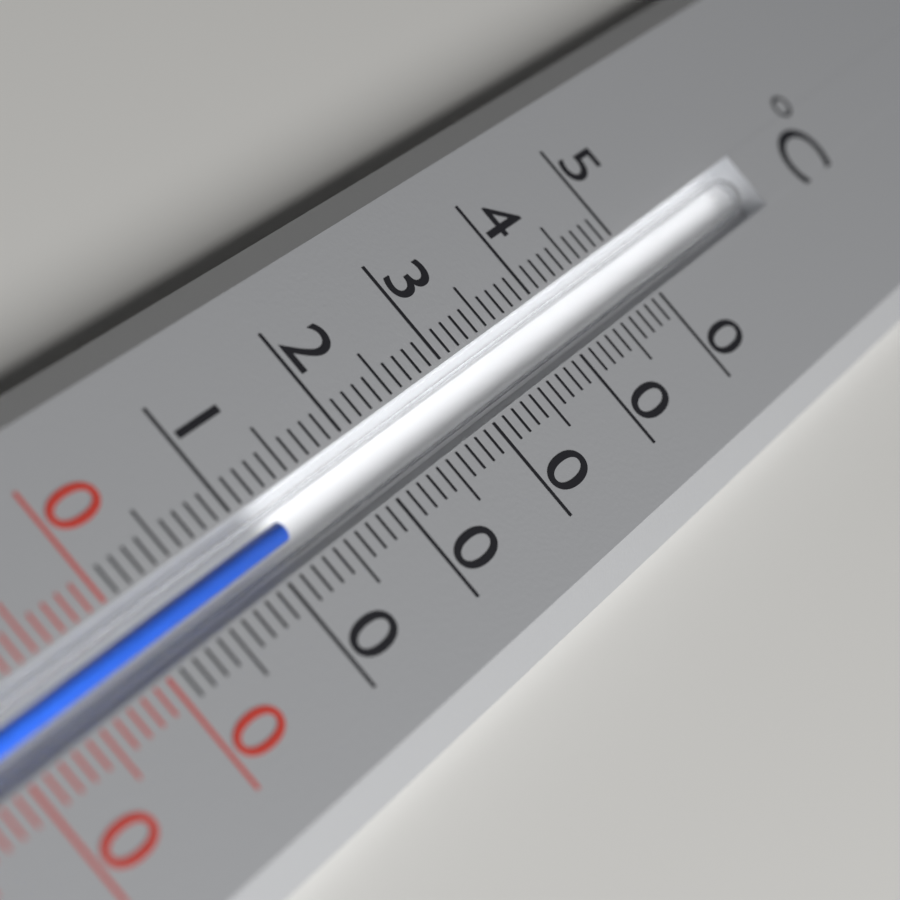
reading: 12 °C
